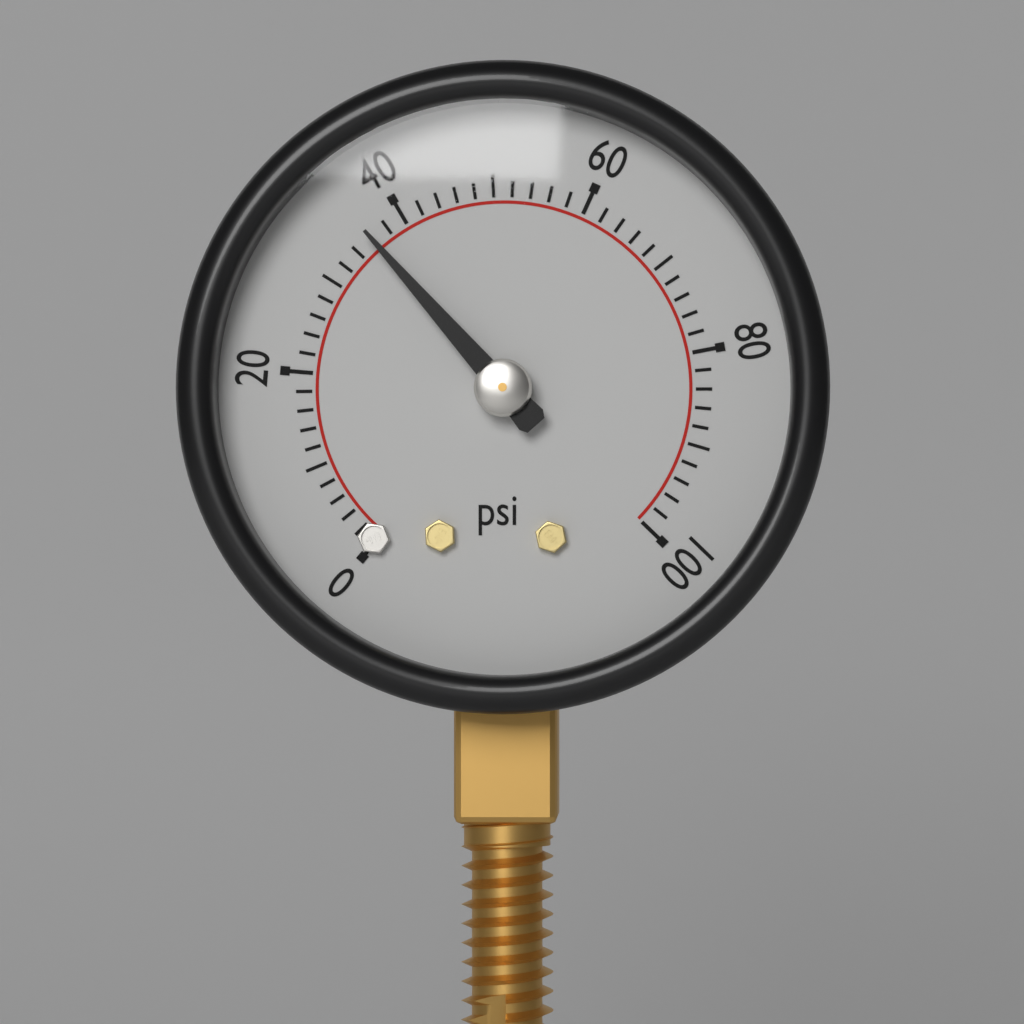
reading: 36 psi
